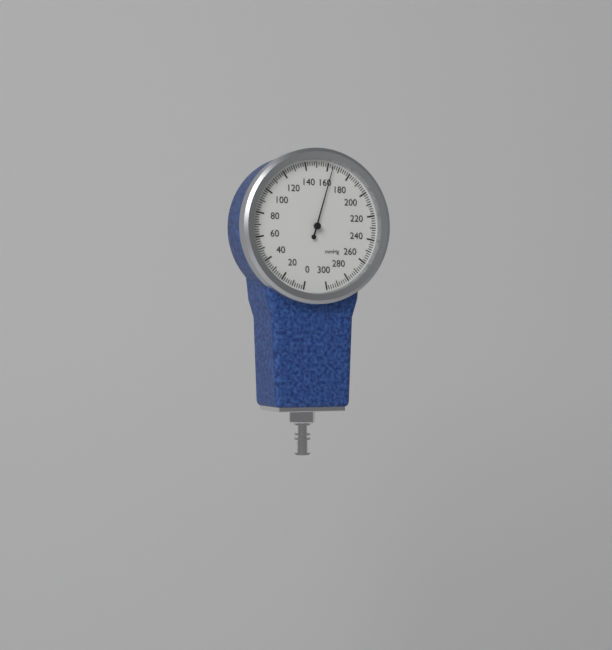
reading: 164 mmHg
